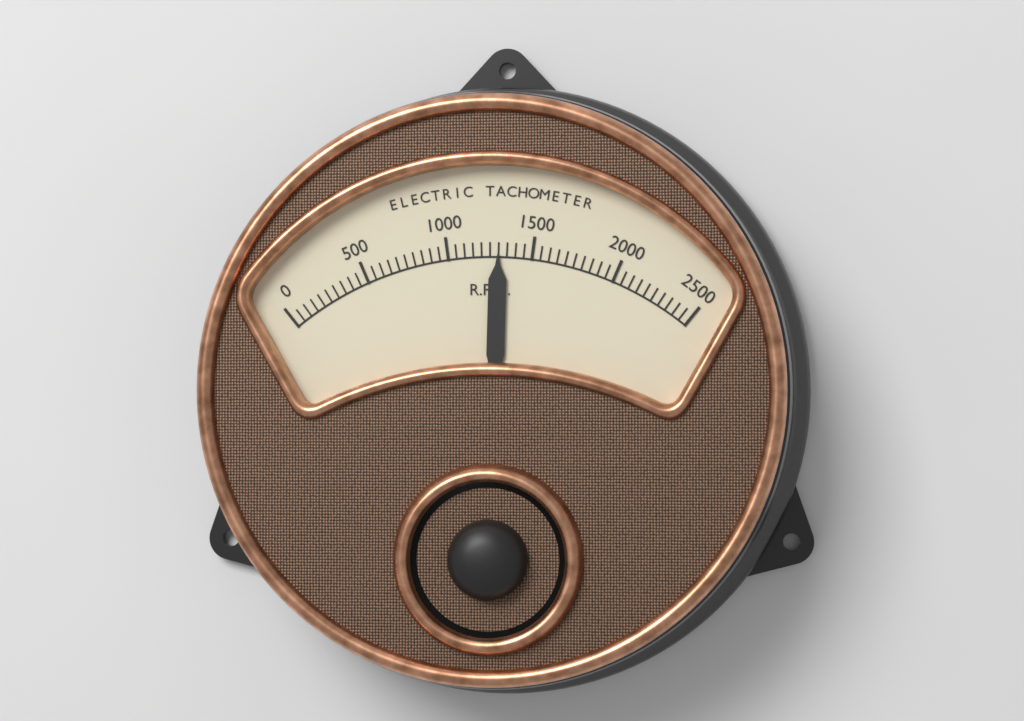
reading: 1300 RPM
